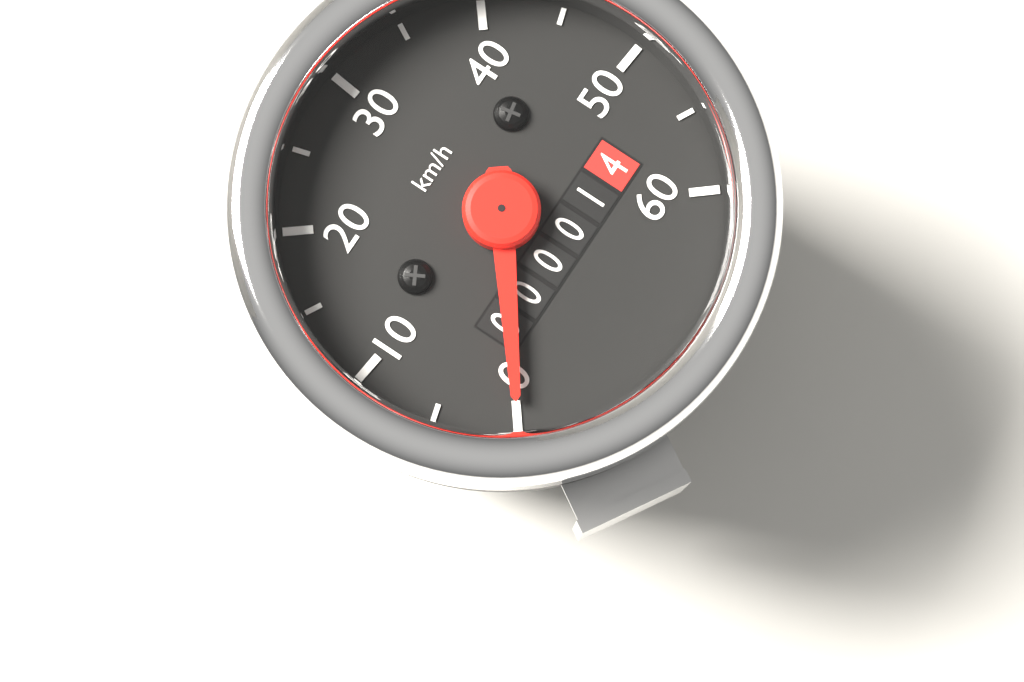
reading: 0 km/h
